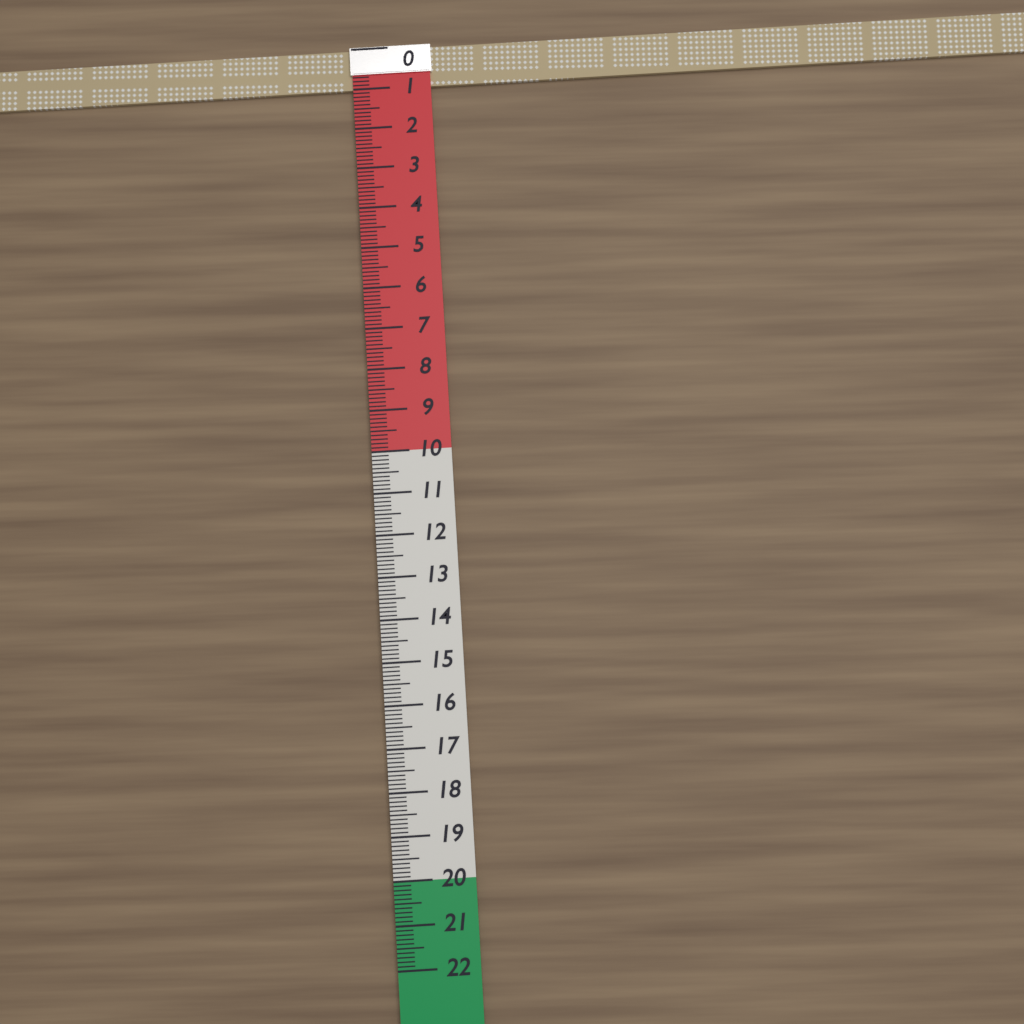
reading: 1.0 (no unit)
